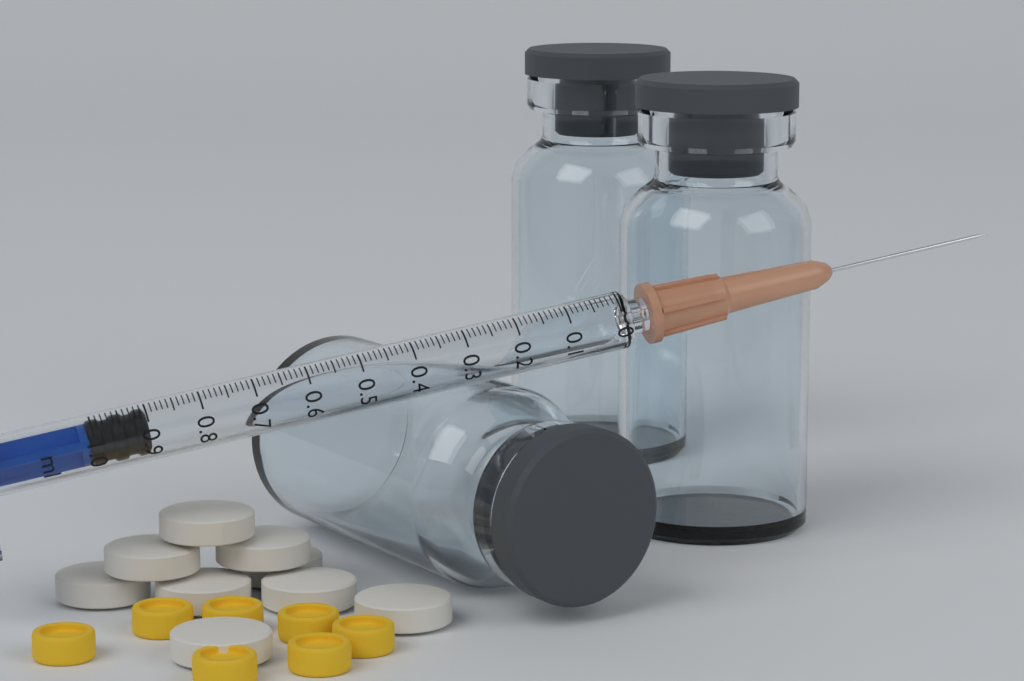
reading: 0.90 ml
